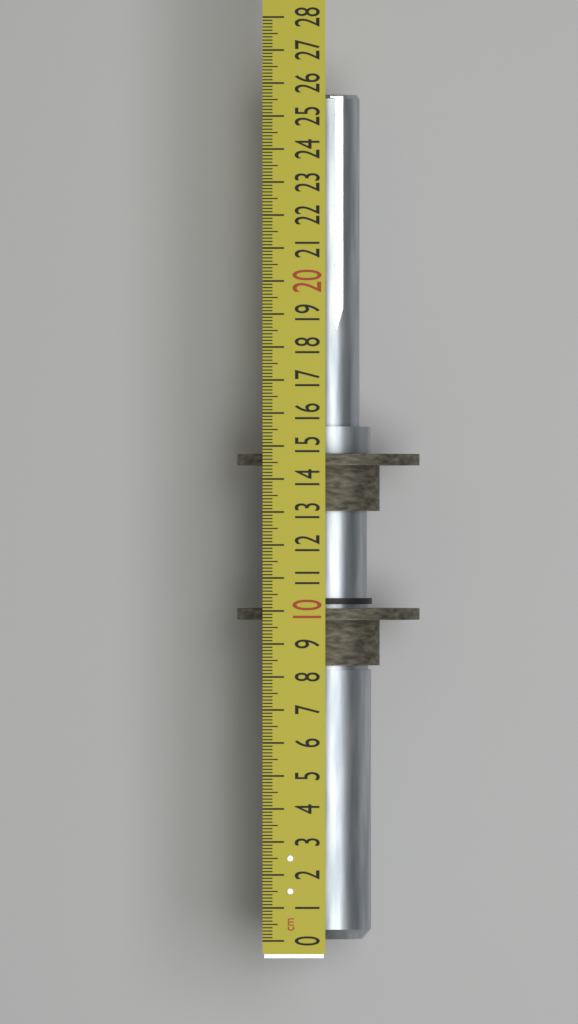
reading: 25.7 cm
